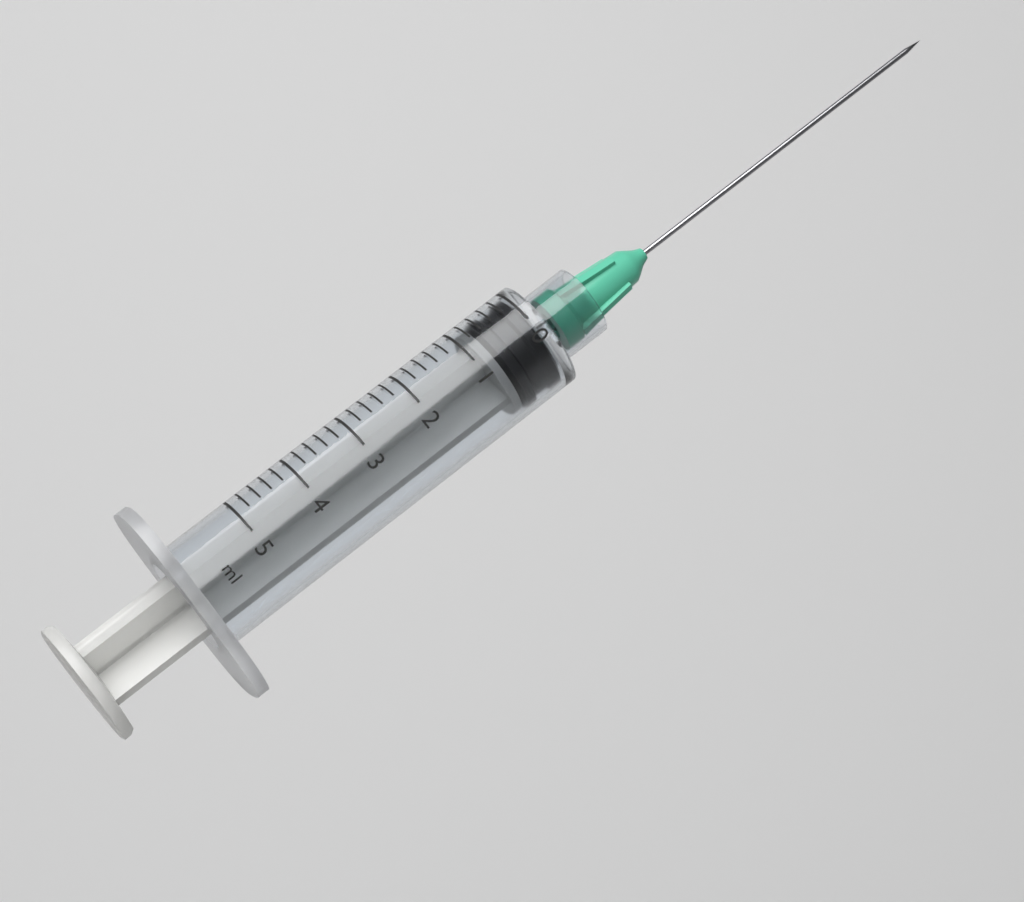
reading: 0.0 ml
